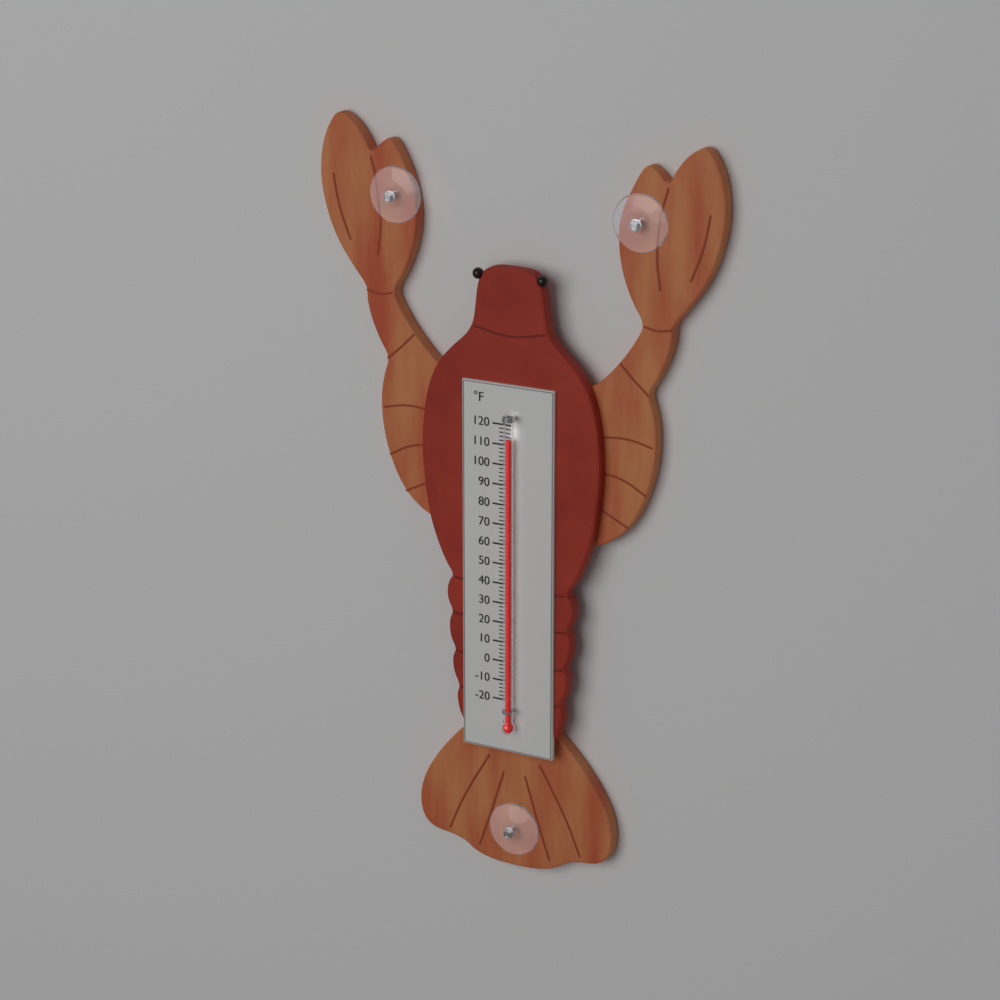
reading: 114 °F
